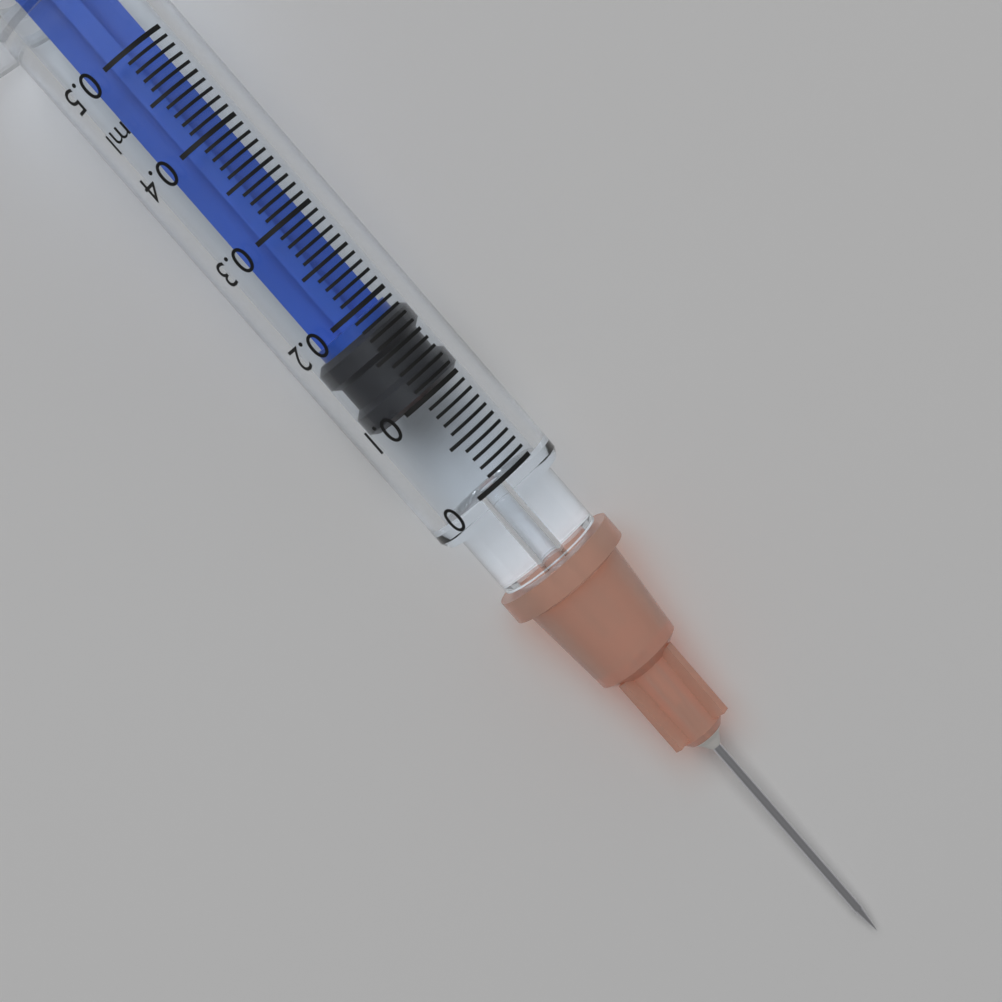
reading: 0.10 ml
